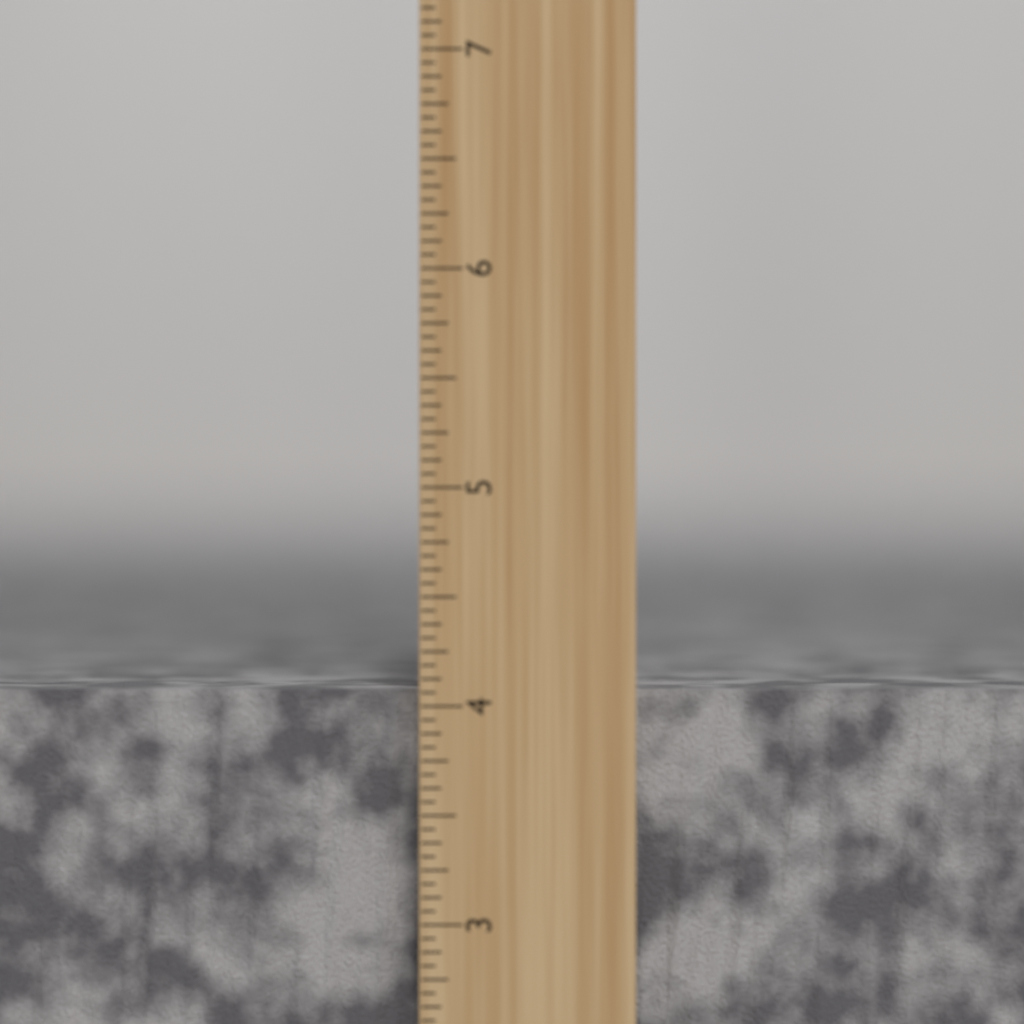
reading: 4.0625 inch
